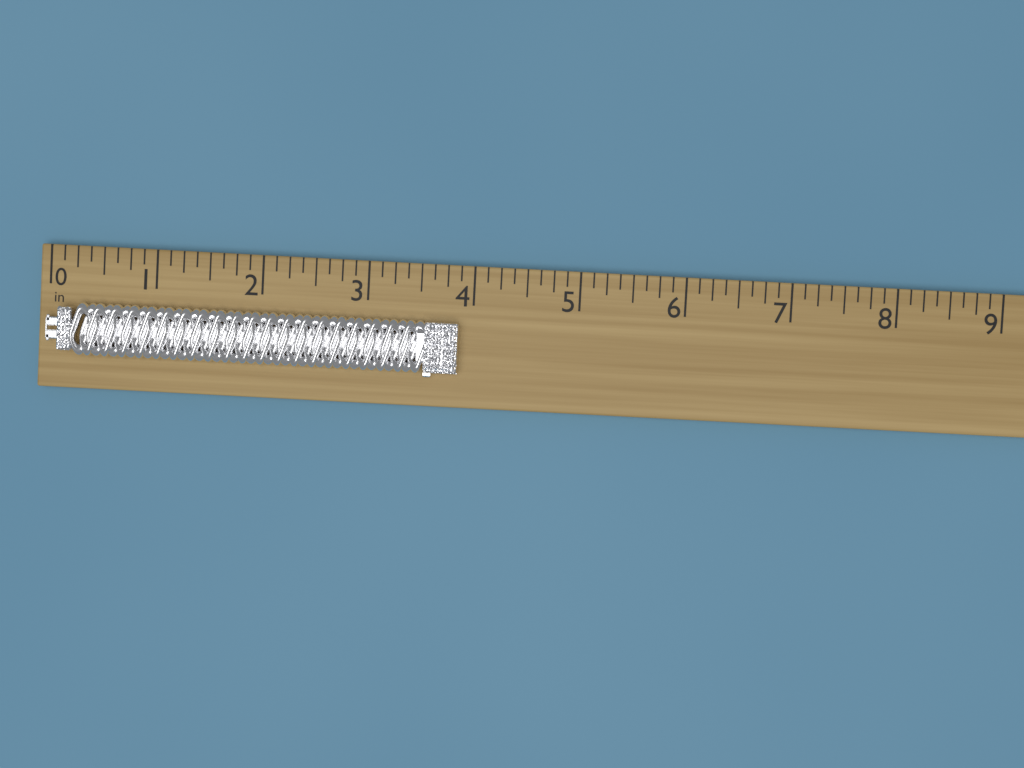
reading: 3.875 in
